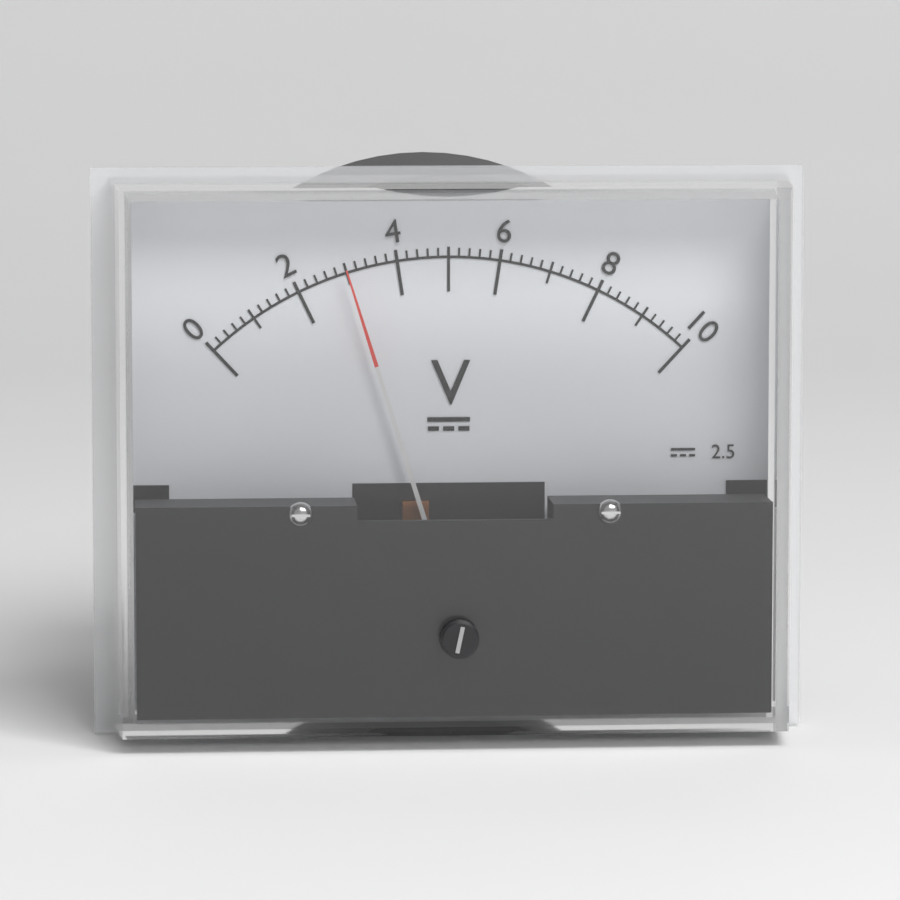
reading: 3.0 V
